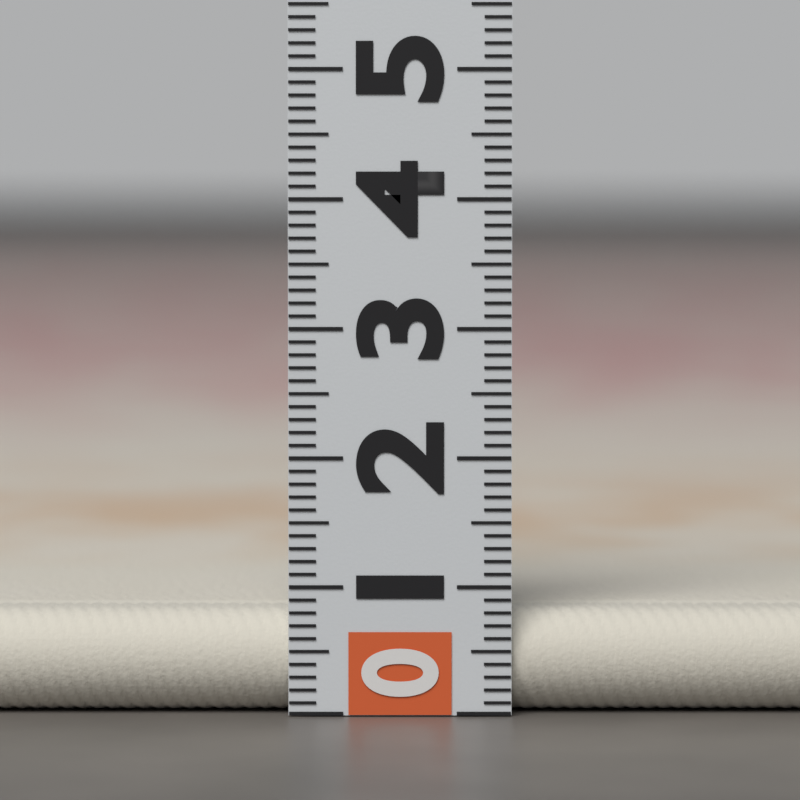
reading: 0.8 (no unit)
